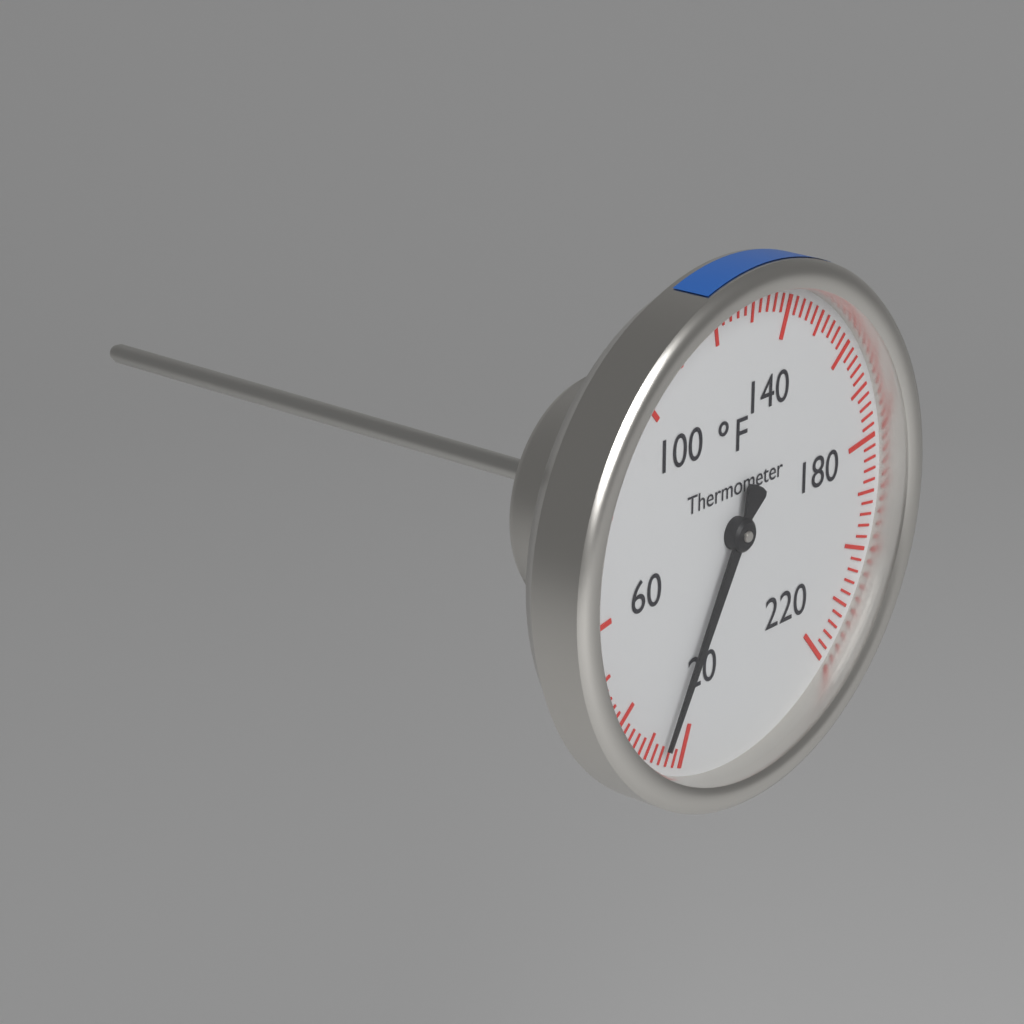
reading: 26 °F
